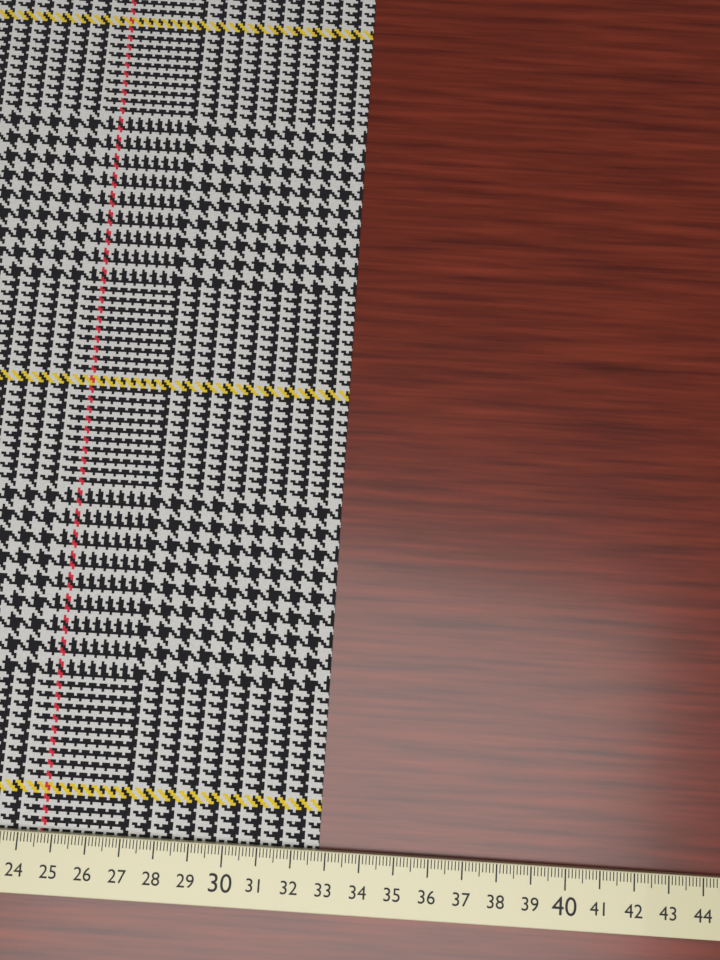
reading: 32.8 cm
